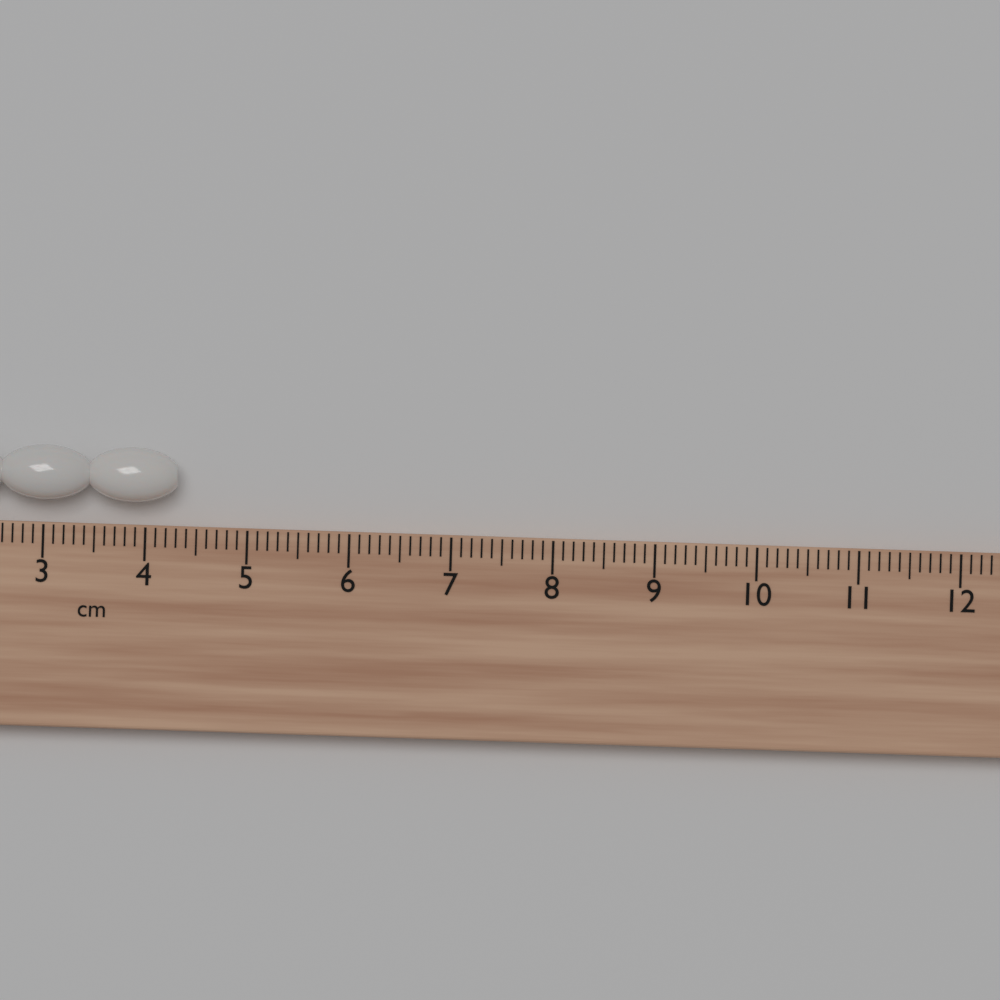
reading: 4.3 cm
